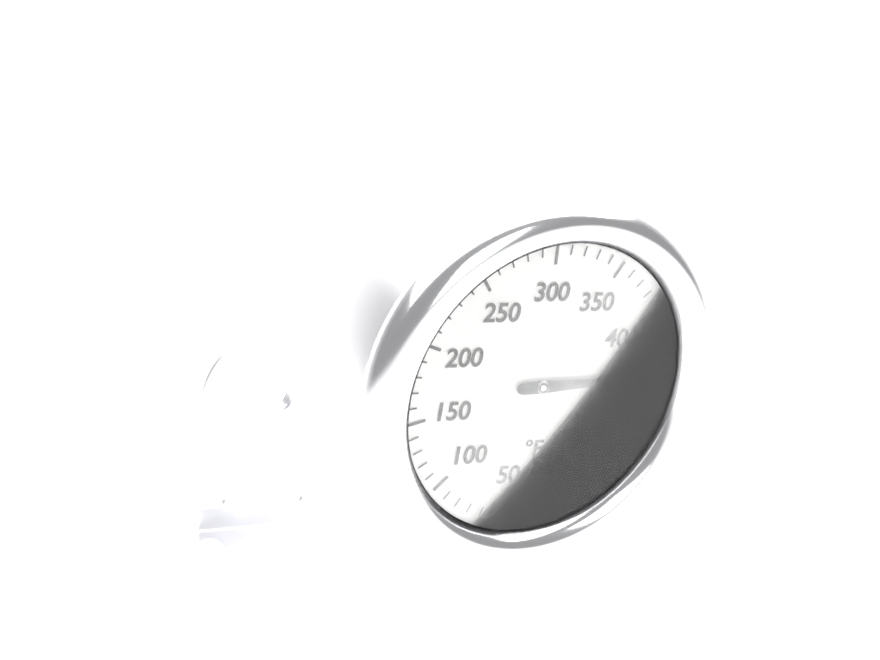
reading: 440 °F
